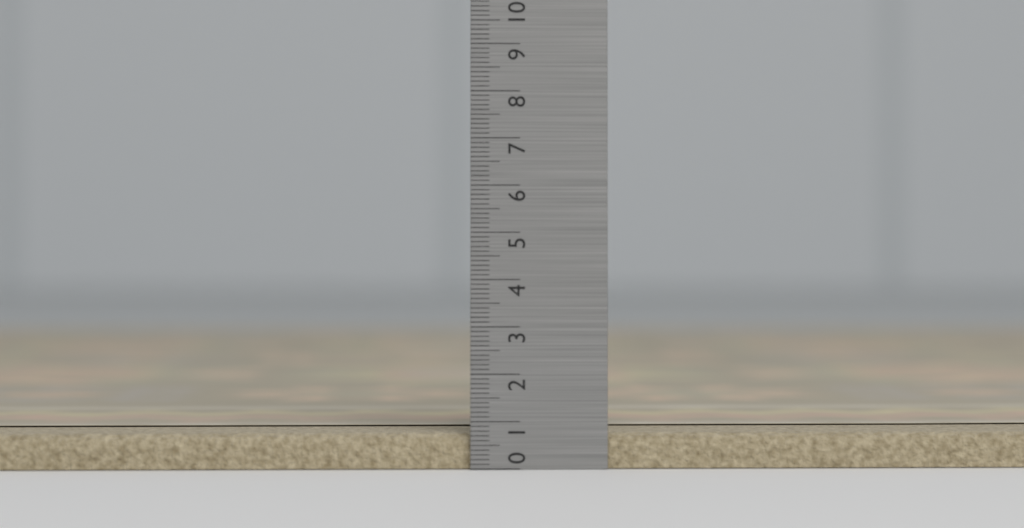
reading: 0.8 (no unit)
